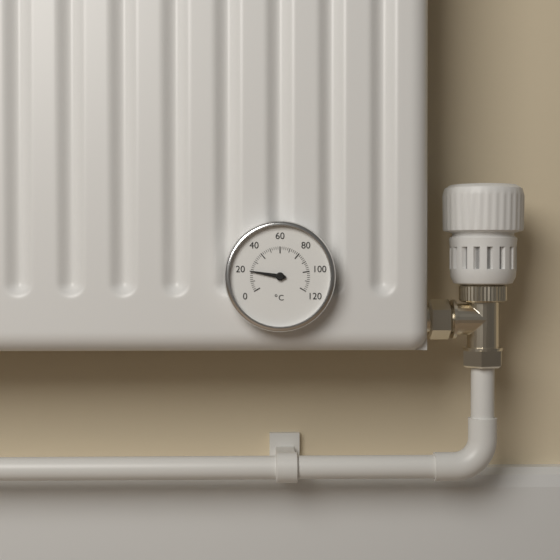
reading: 20 °C
